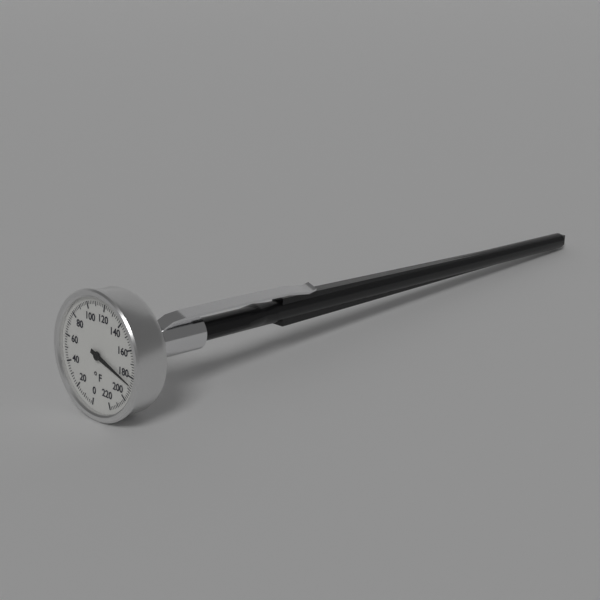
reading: 186 °F
